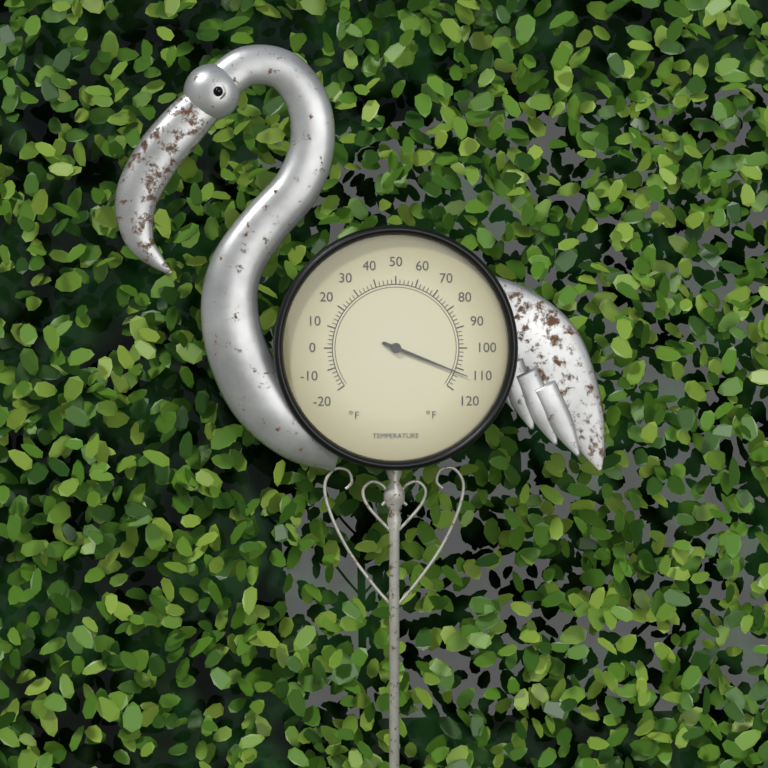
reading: 112 °F
